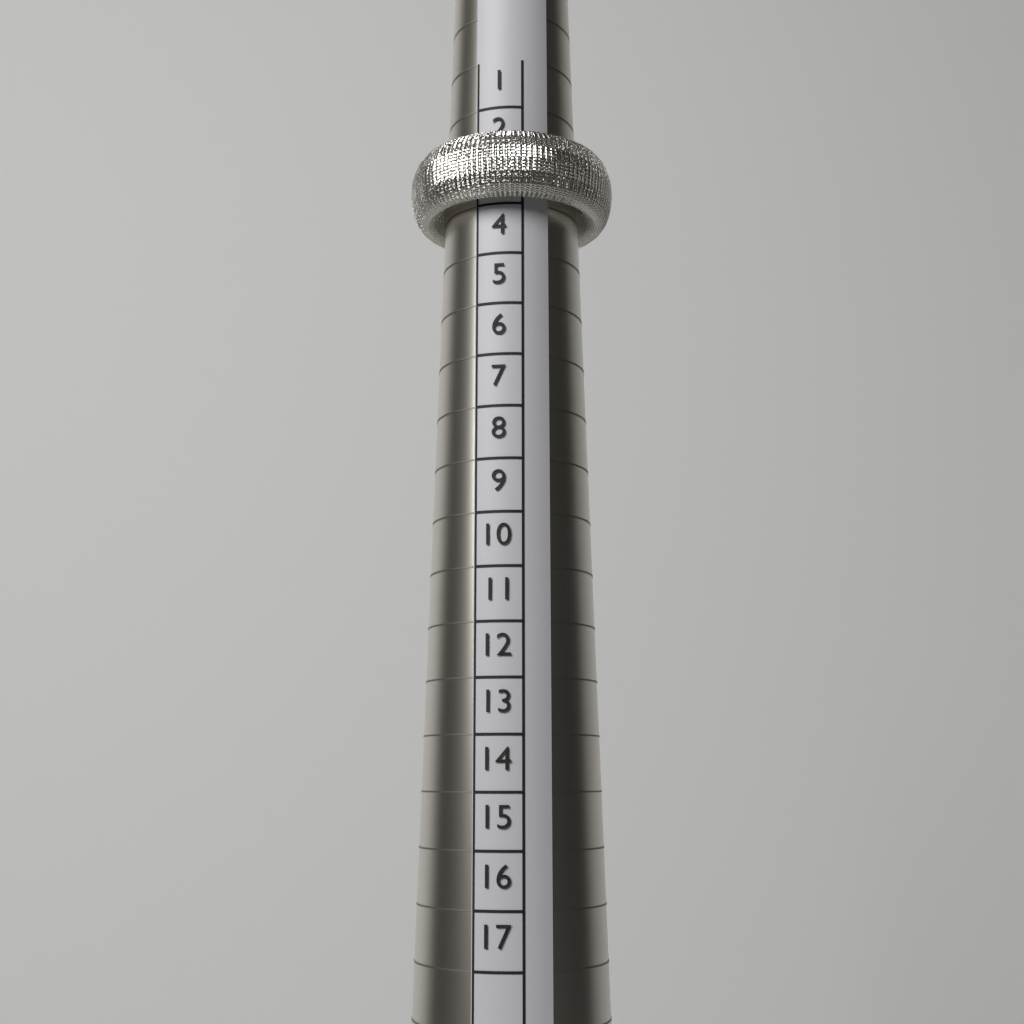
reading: 3 (no unit)
